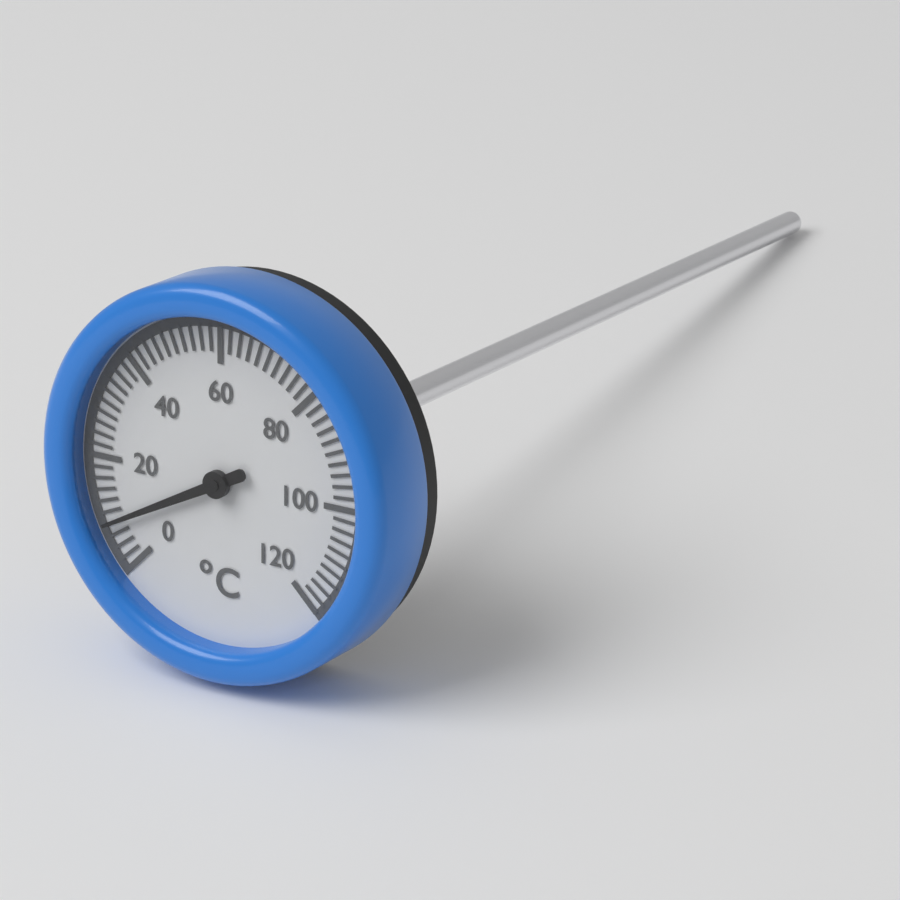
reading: 8 °C
